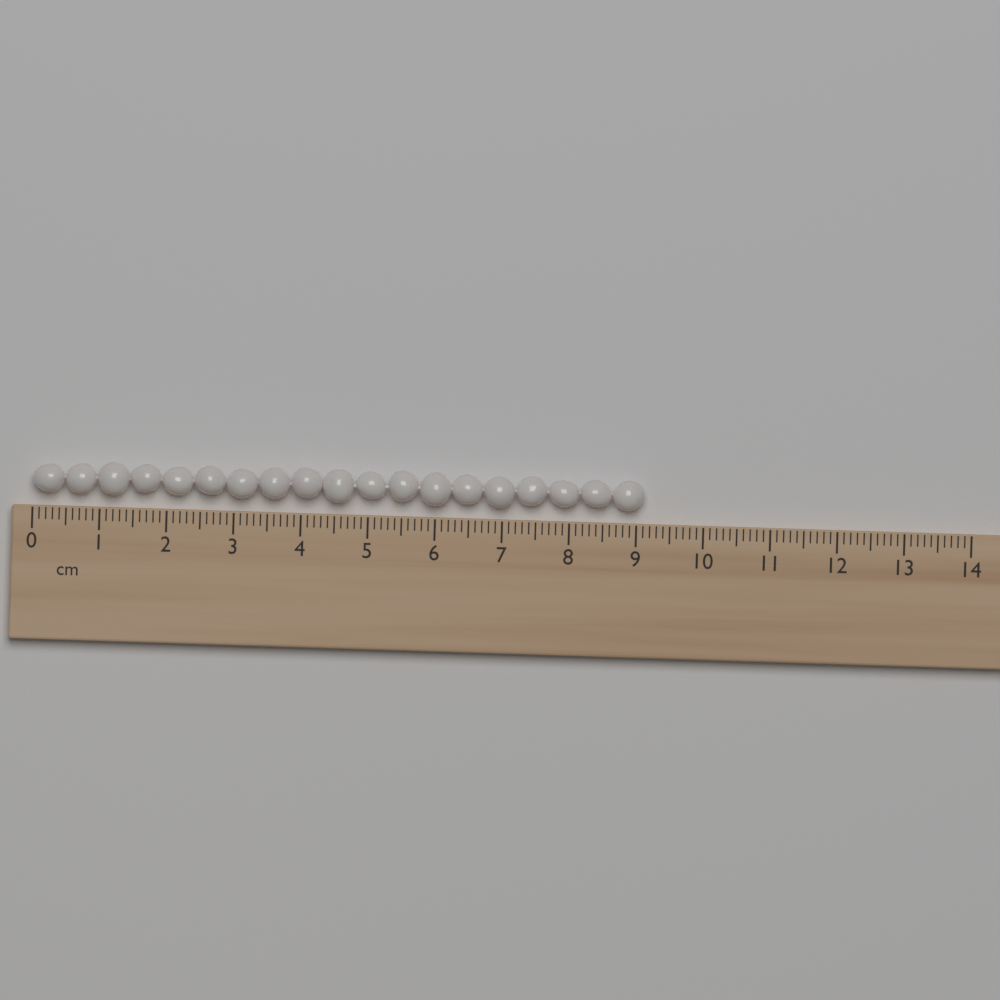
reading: 9.1 cm
